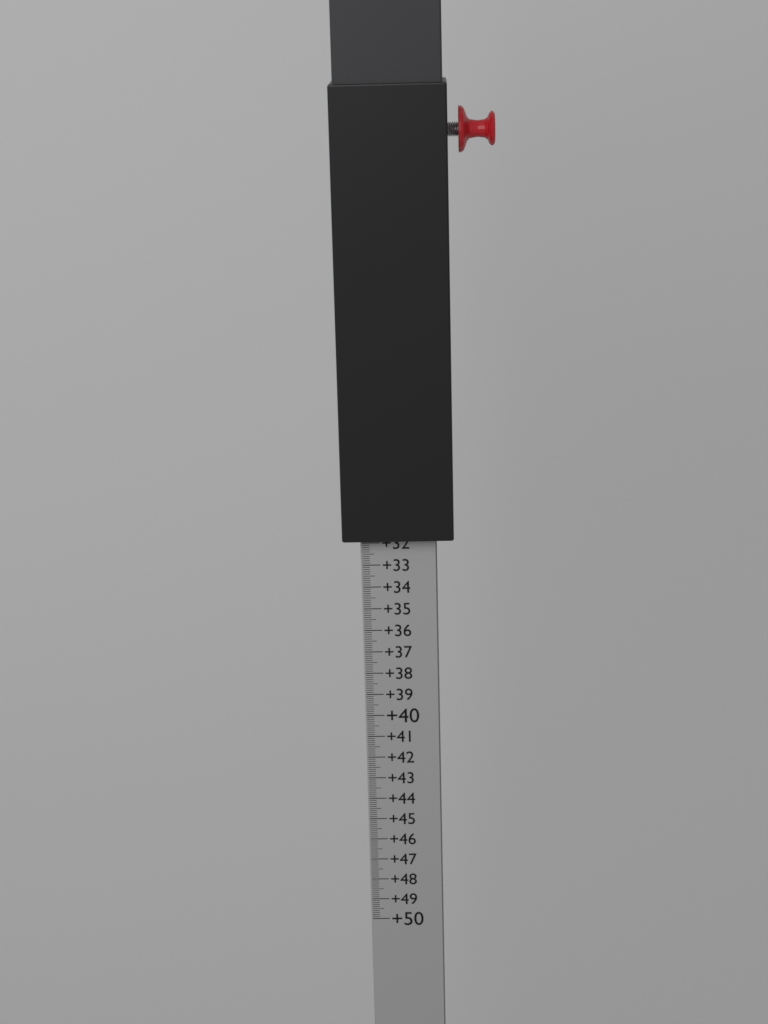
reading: 31.8 (no unit)
